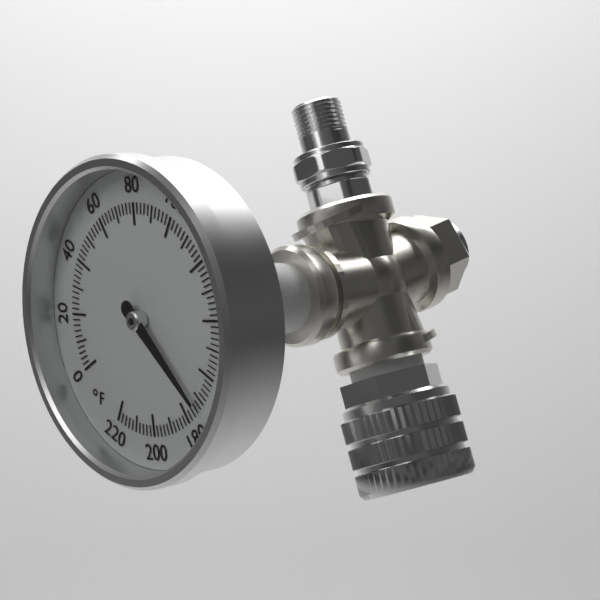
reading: 172 °F
